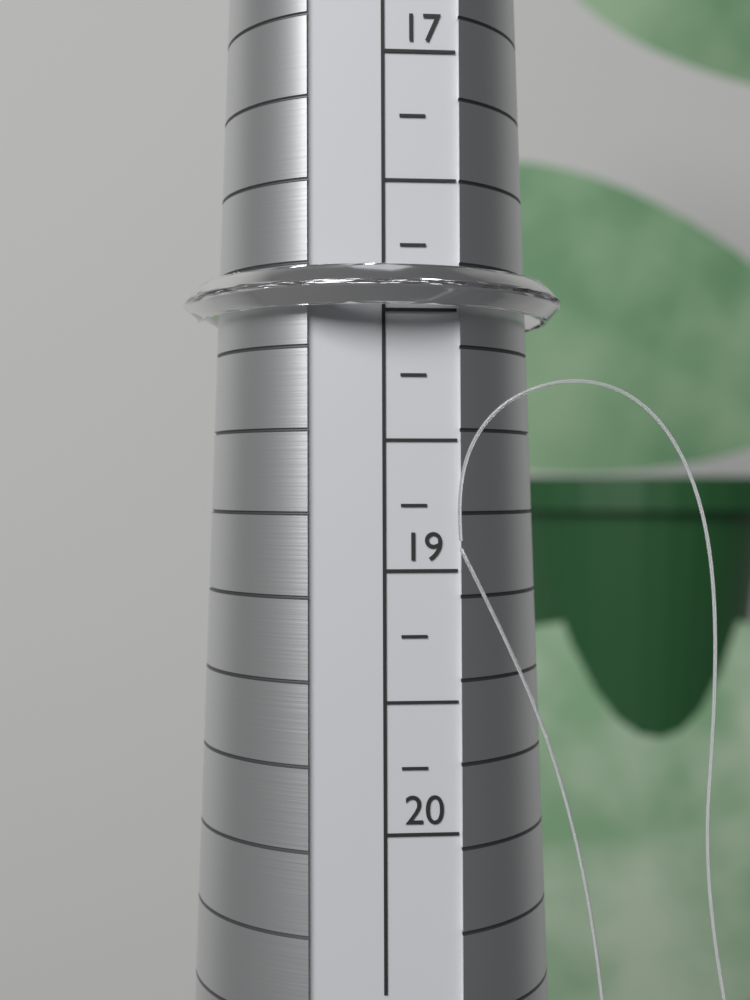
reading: 18.00 (no unit)
